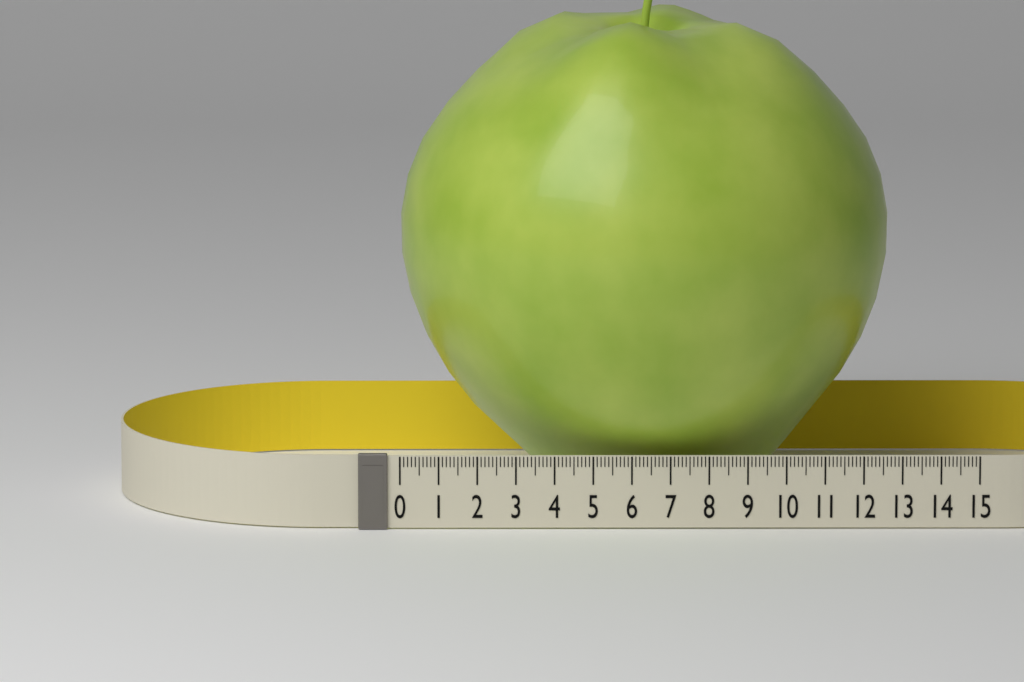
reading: 12.8 (no unit)
